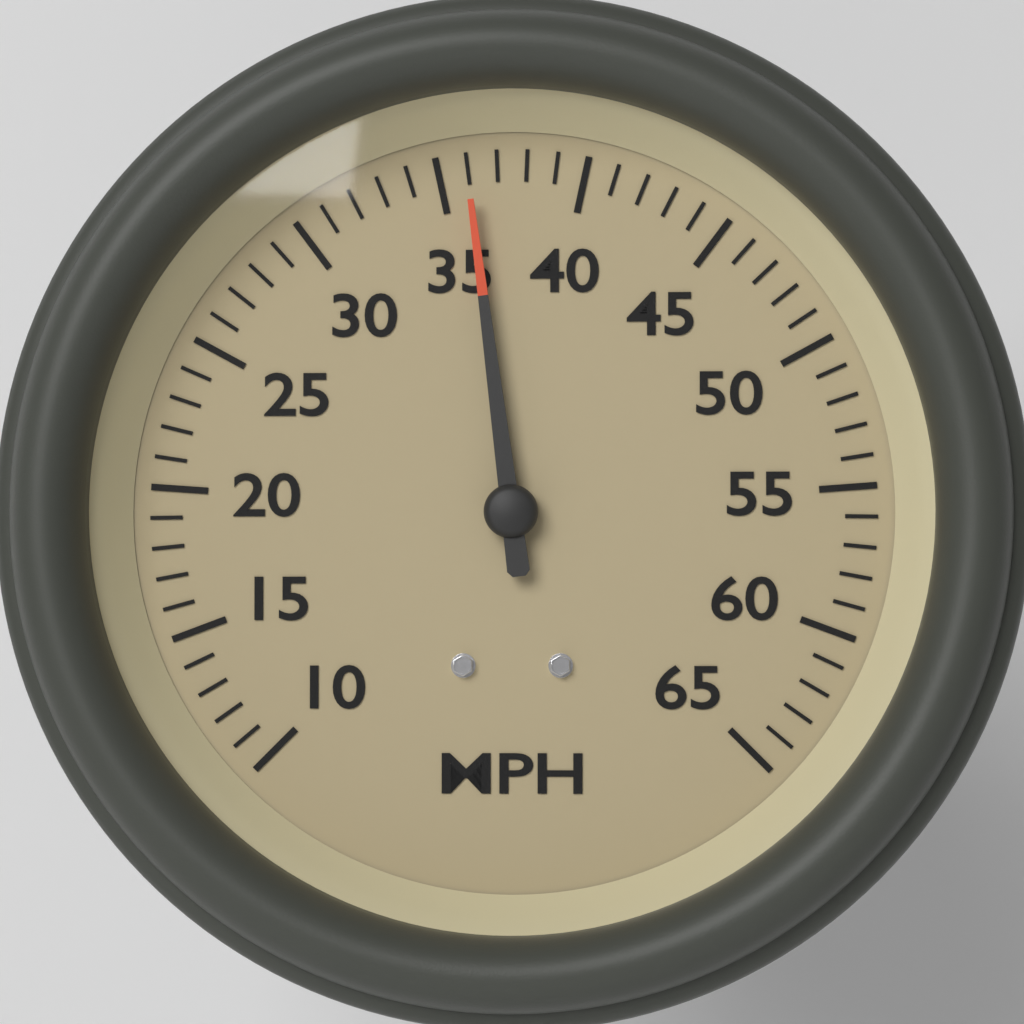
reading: 36 MPH
